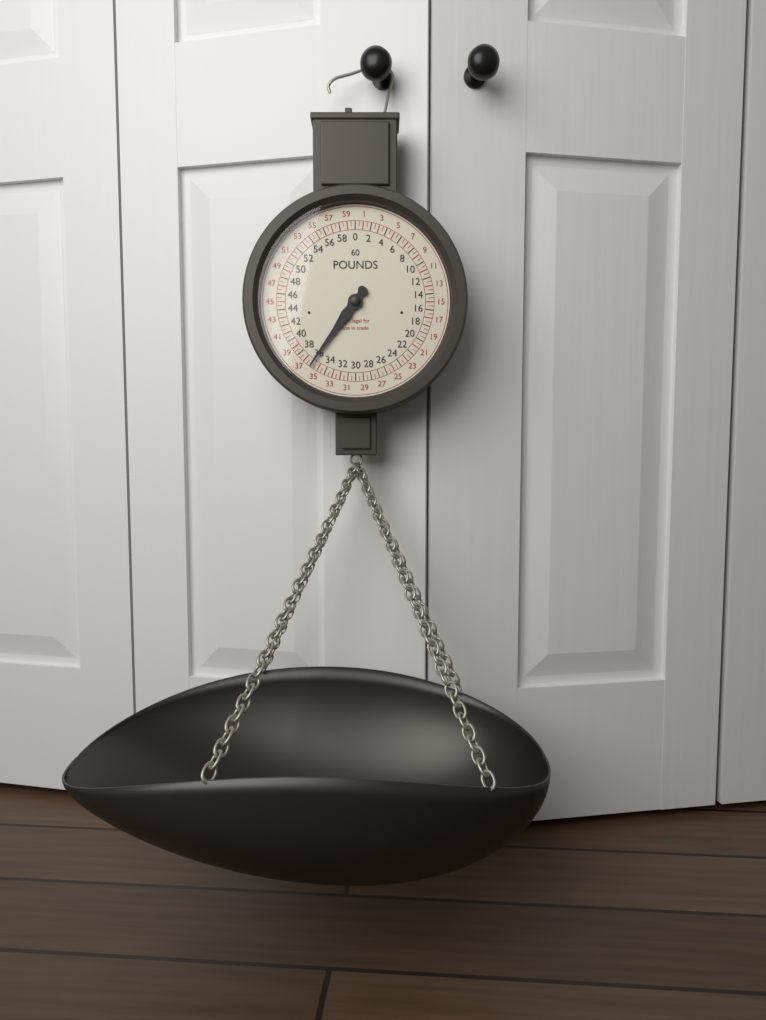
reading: 36.0 lb
